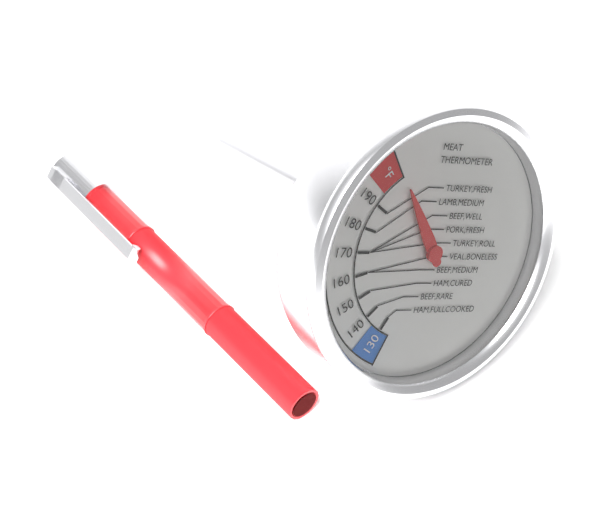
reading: 205 °F
